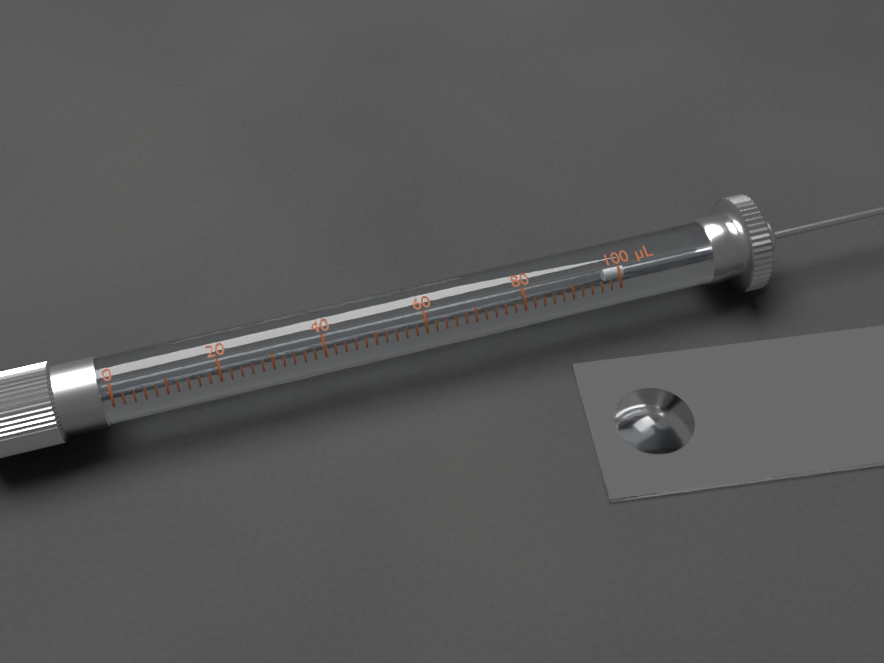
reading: 98 µL
